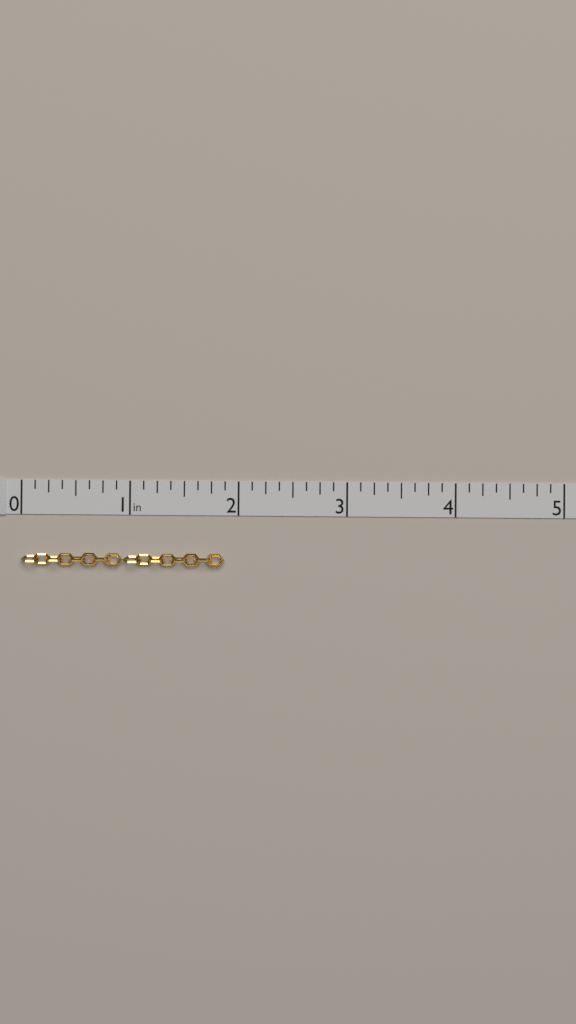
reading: 1.875 in
